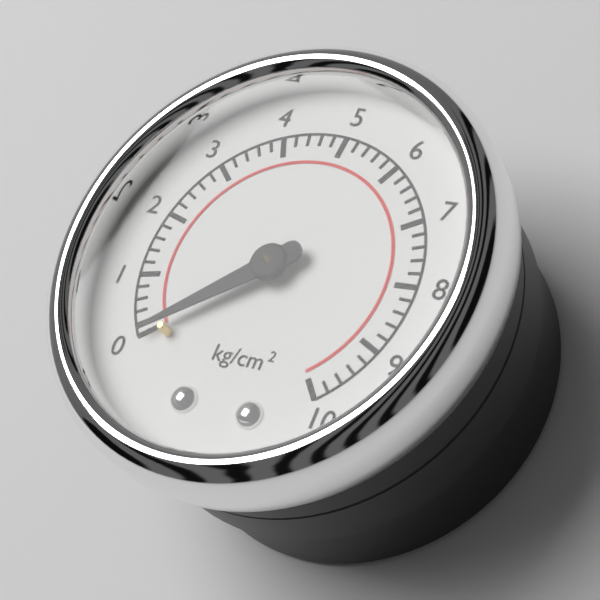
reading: 0.0 kg/cm²
